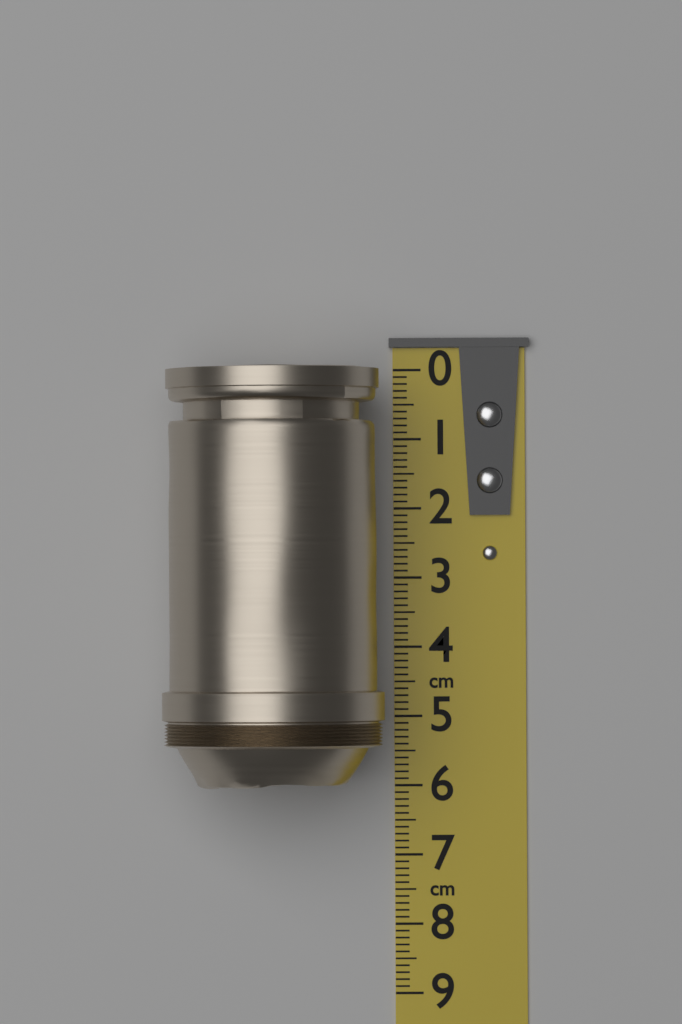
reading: 6.0 cm
